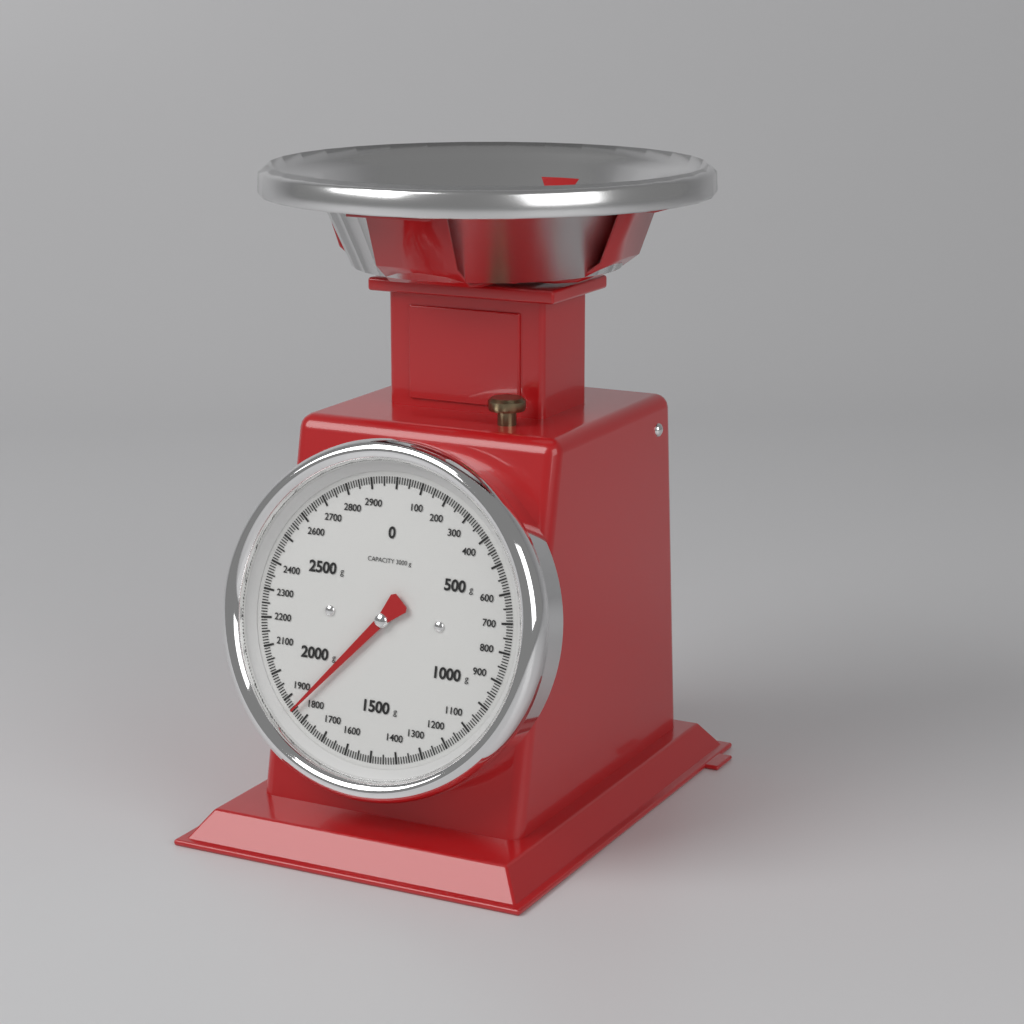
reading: 1850 g
